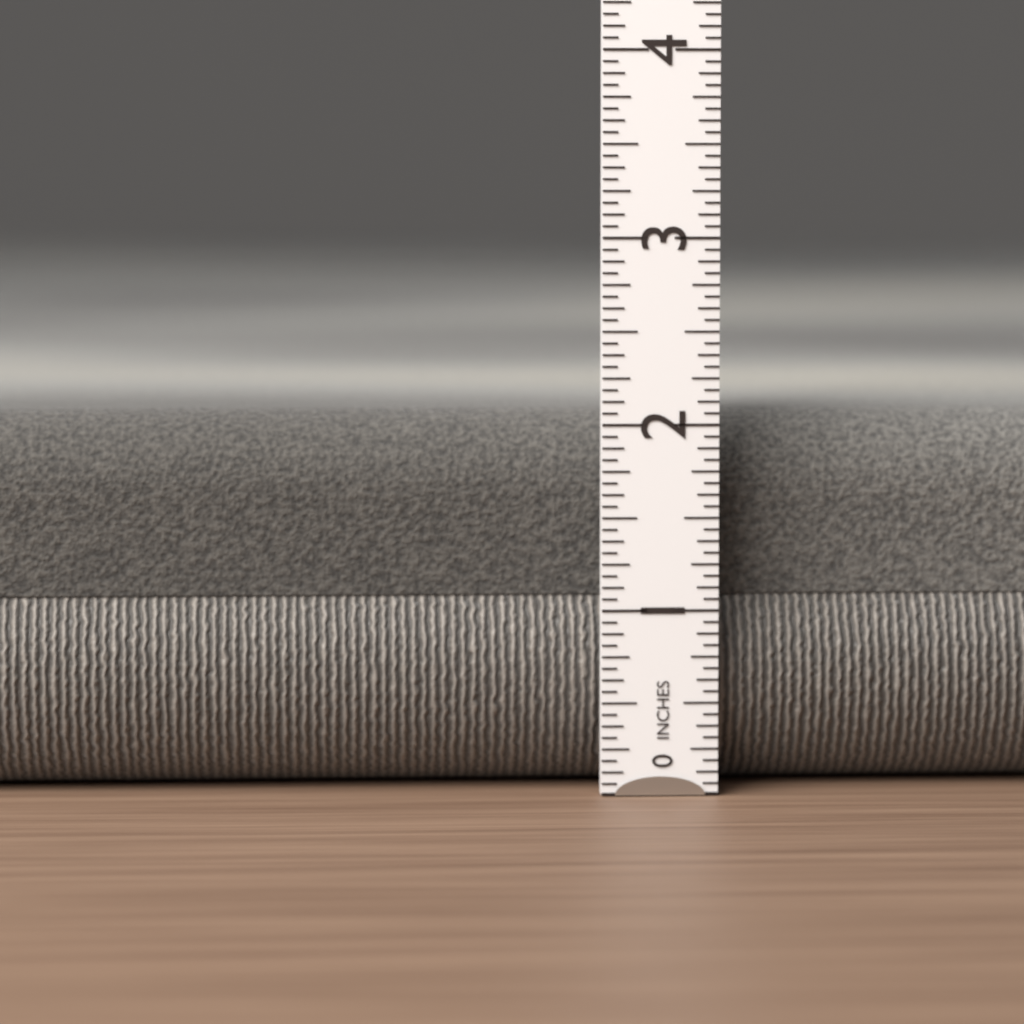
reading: 2.0625 in
